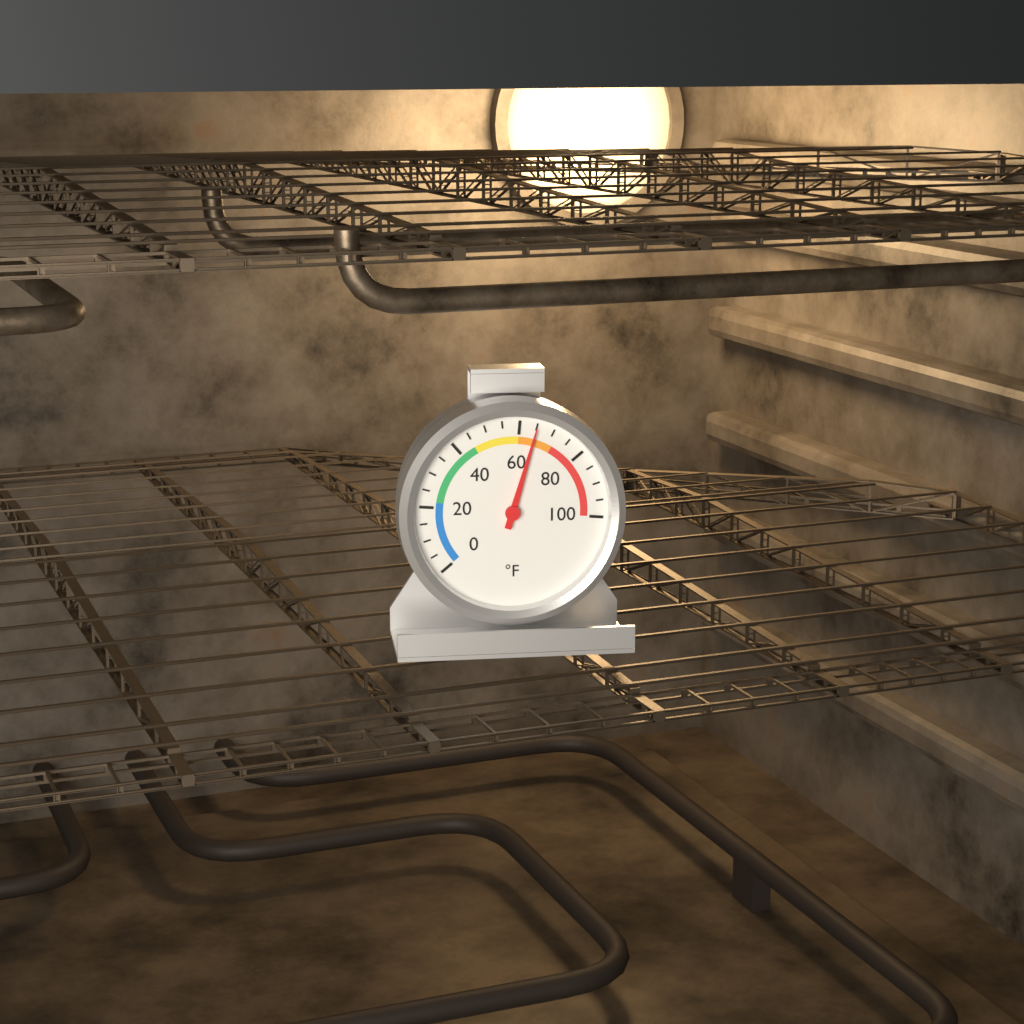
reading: 65 °F
